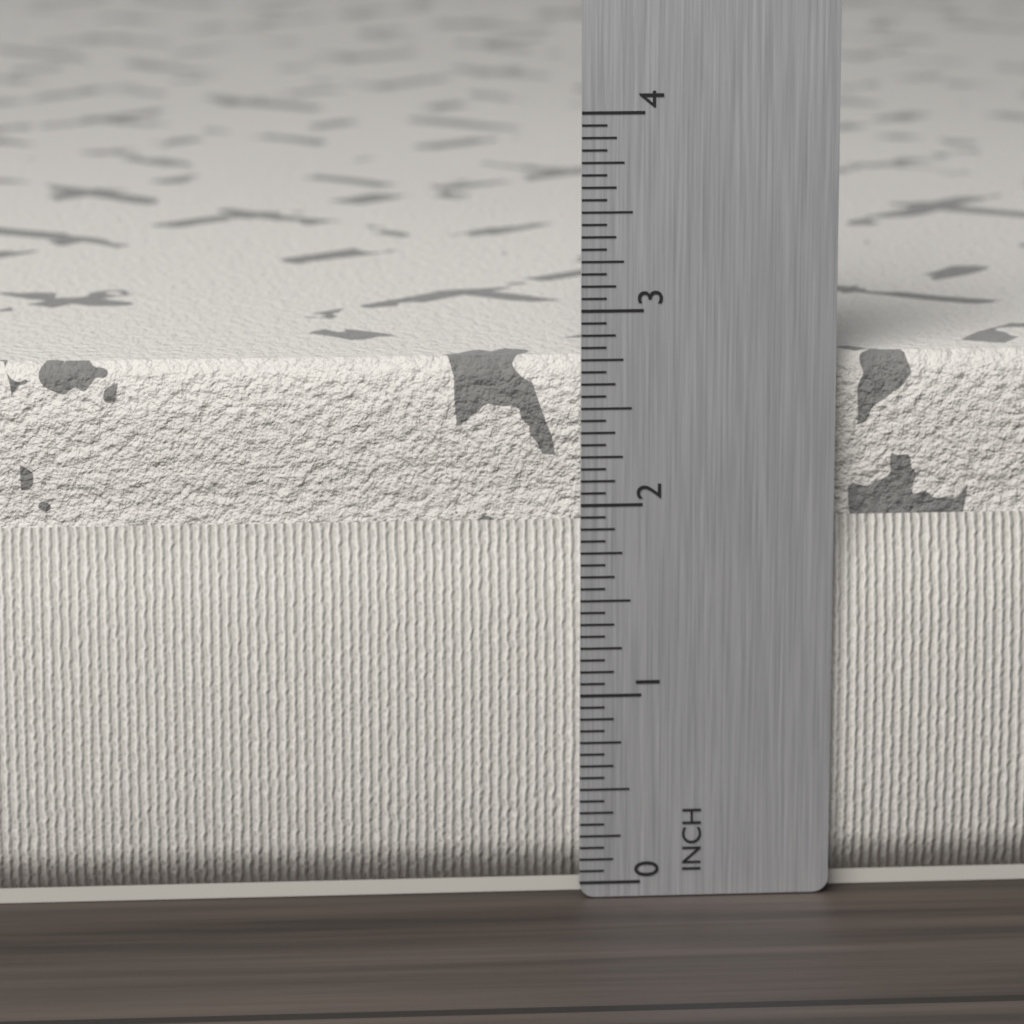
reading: 2.7500 in
